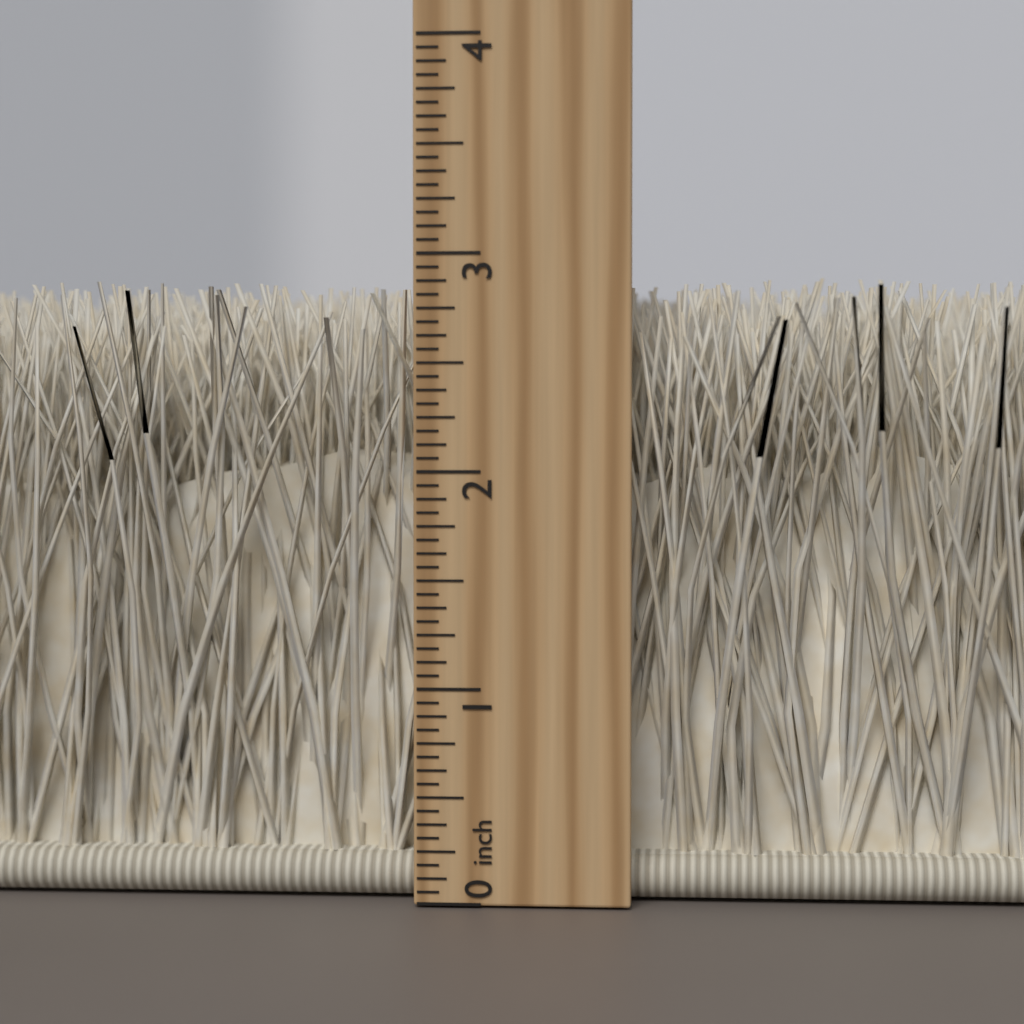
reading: 2.8750 inch
